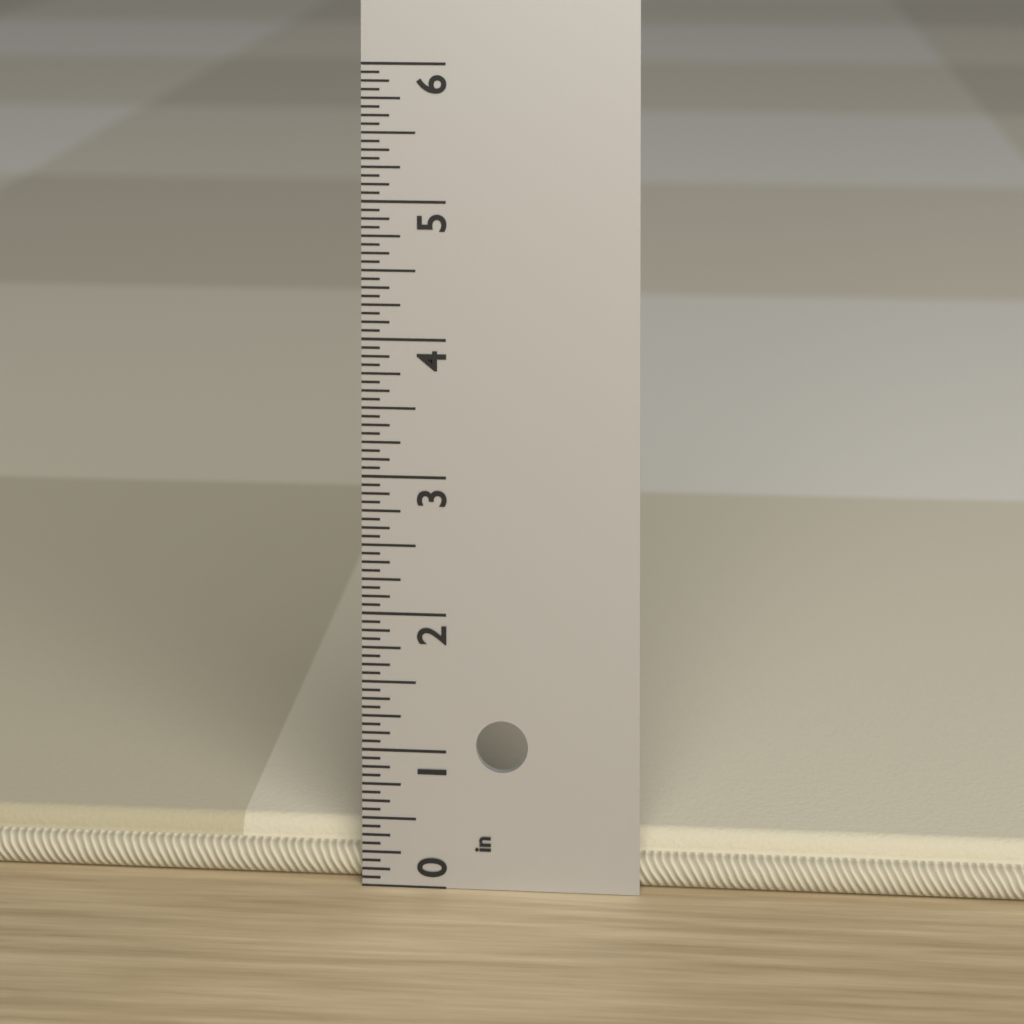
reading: 0.3750 in
